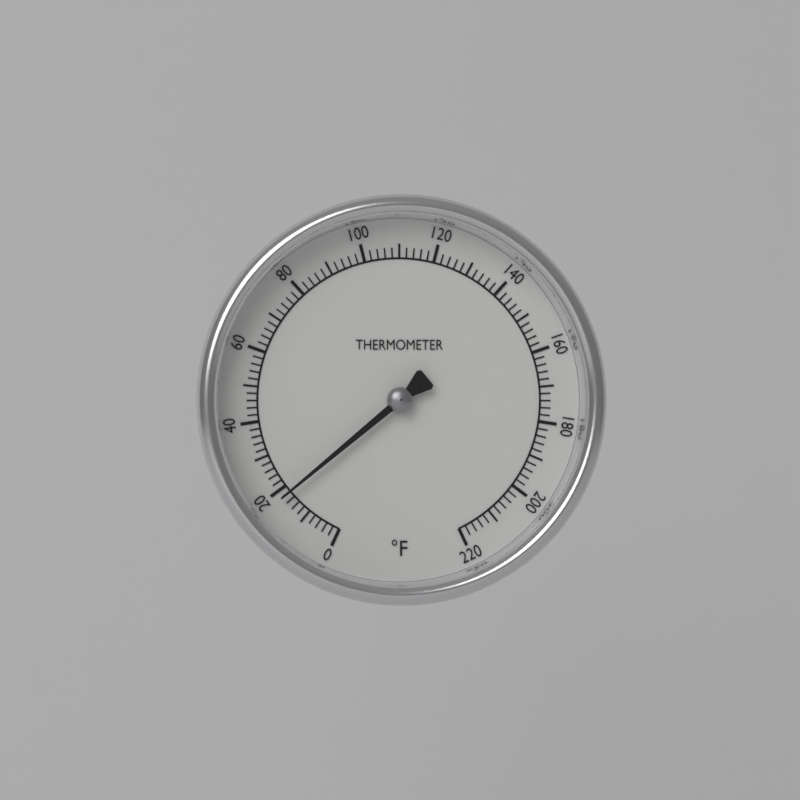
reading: 18 °F
